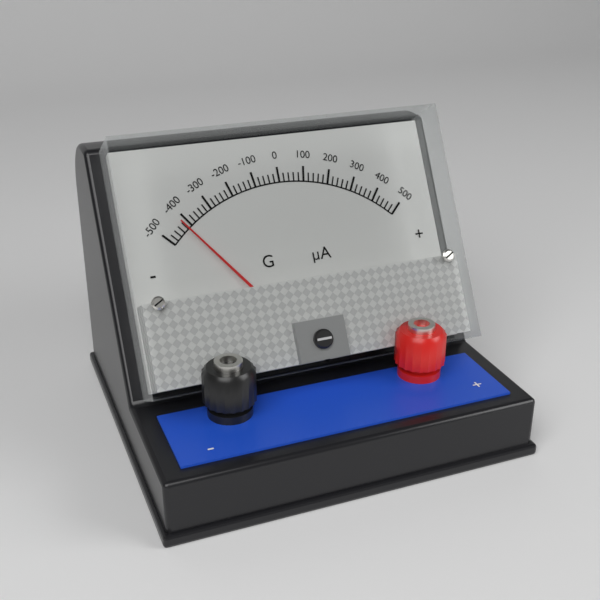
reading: -420 µA
